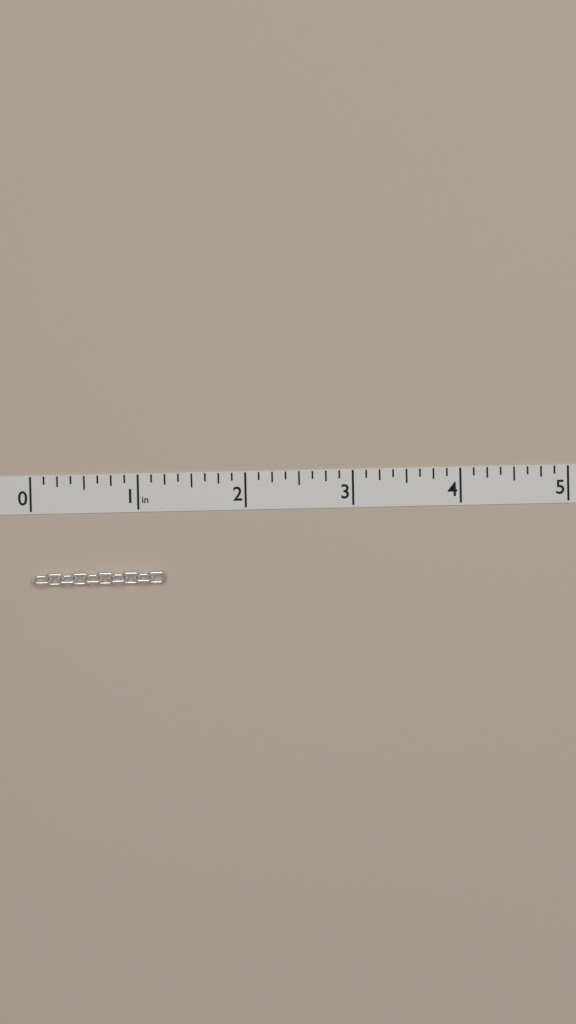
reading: 1.250 in
